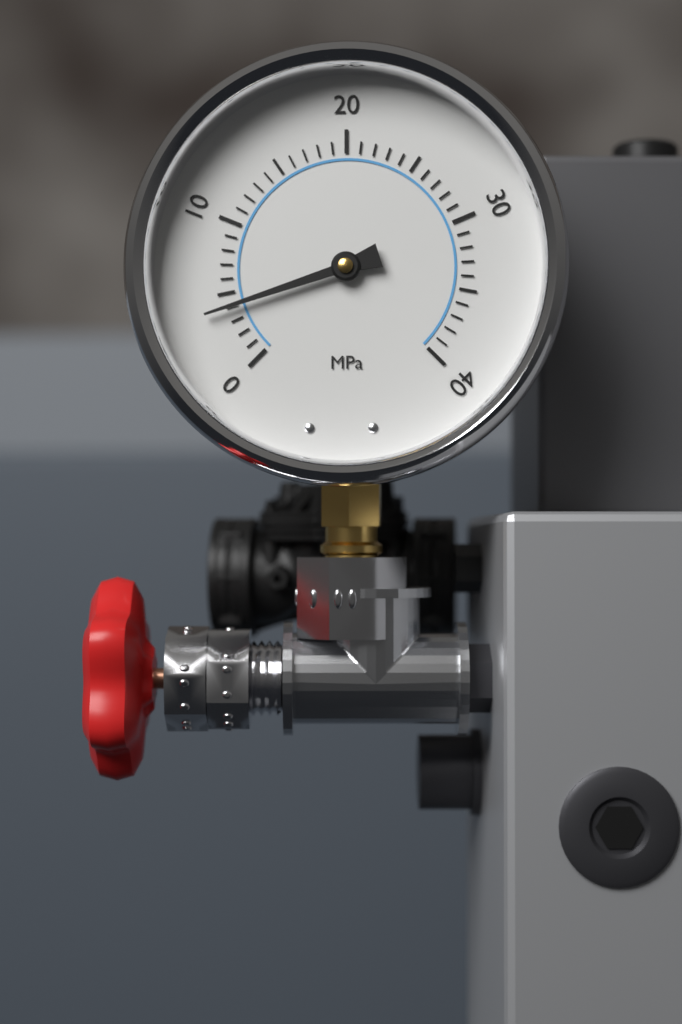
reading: 4 MPa
